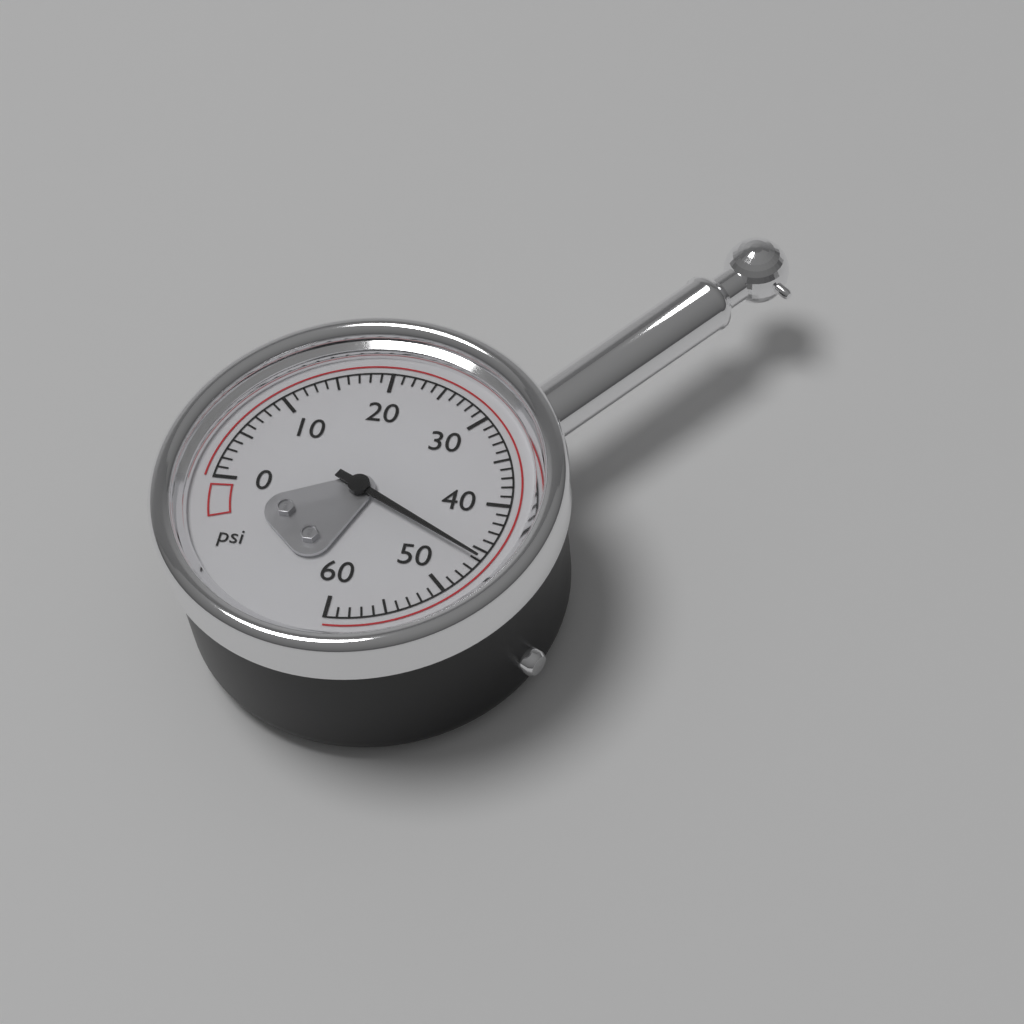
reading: 46 psi
